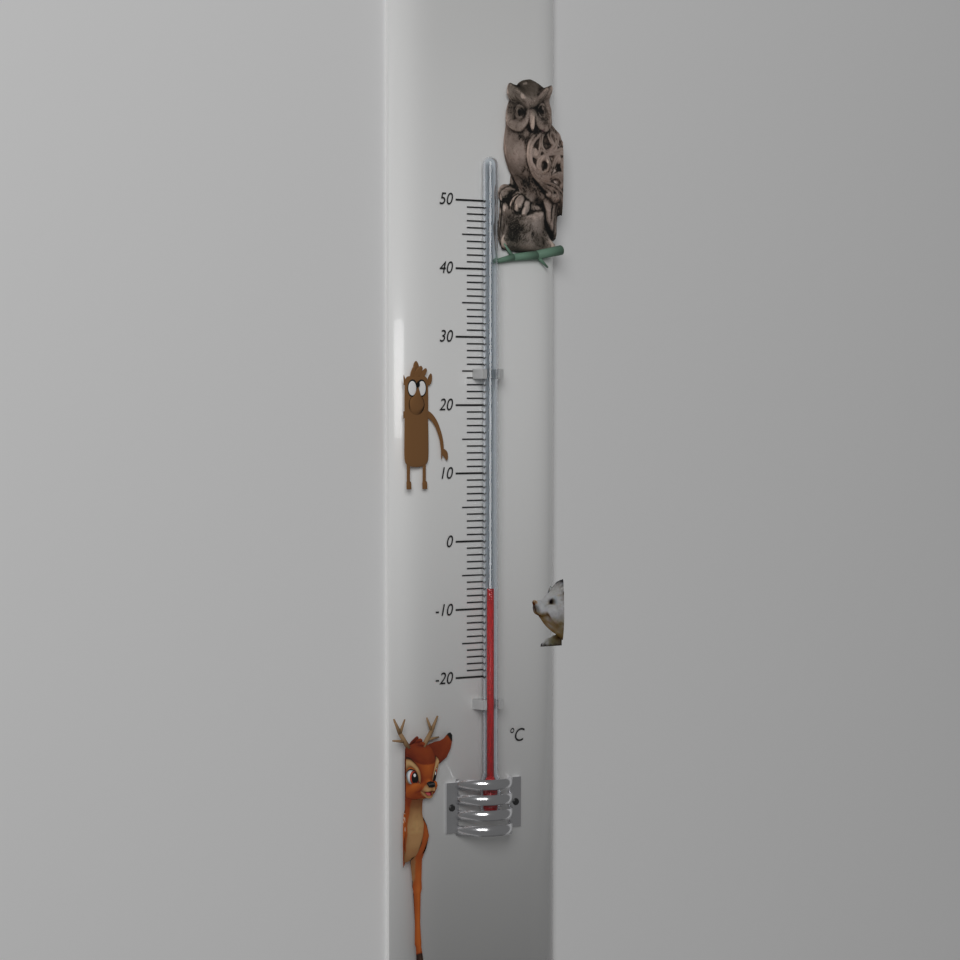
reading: -7 °C
